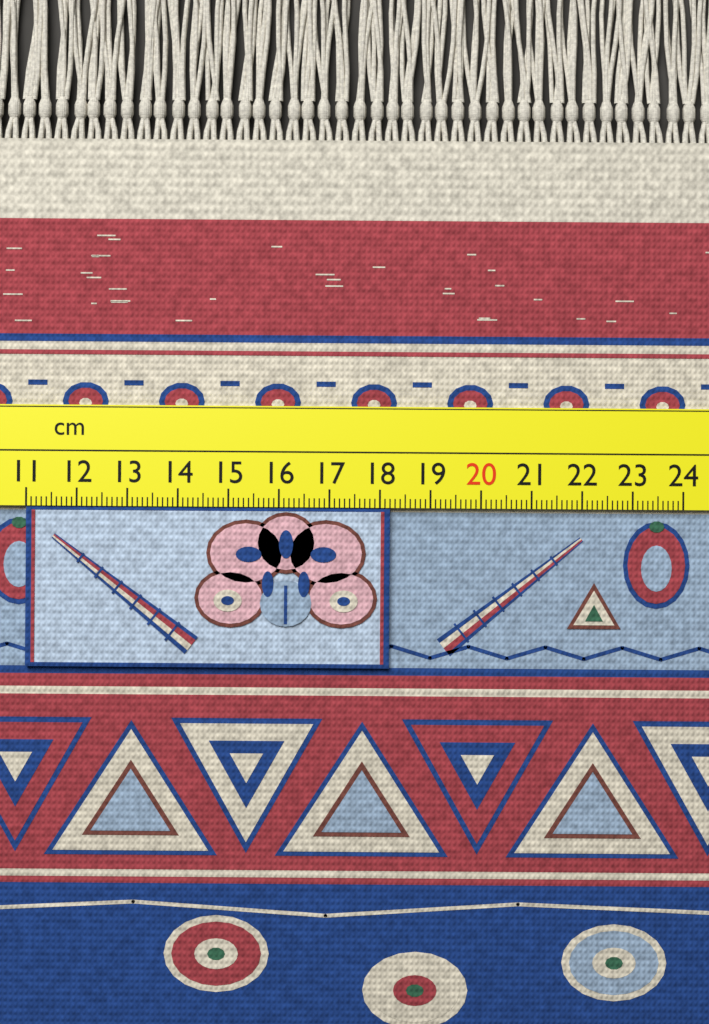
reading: 18.2 cm
